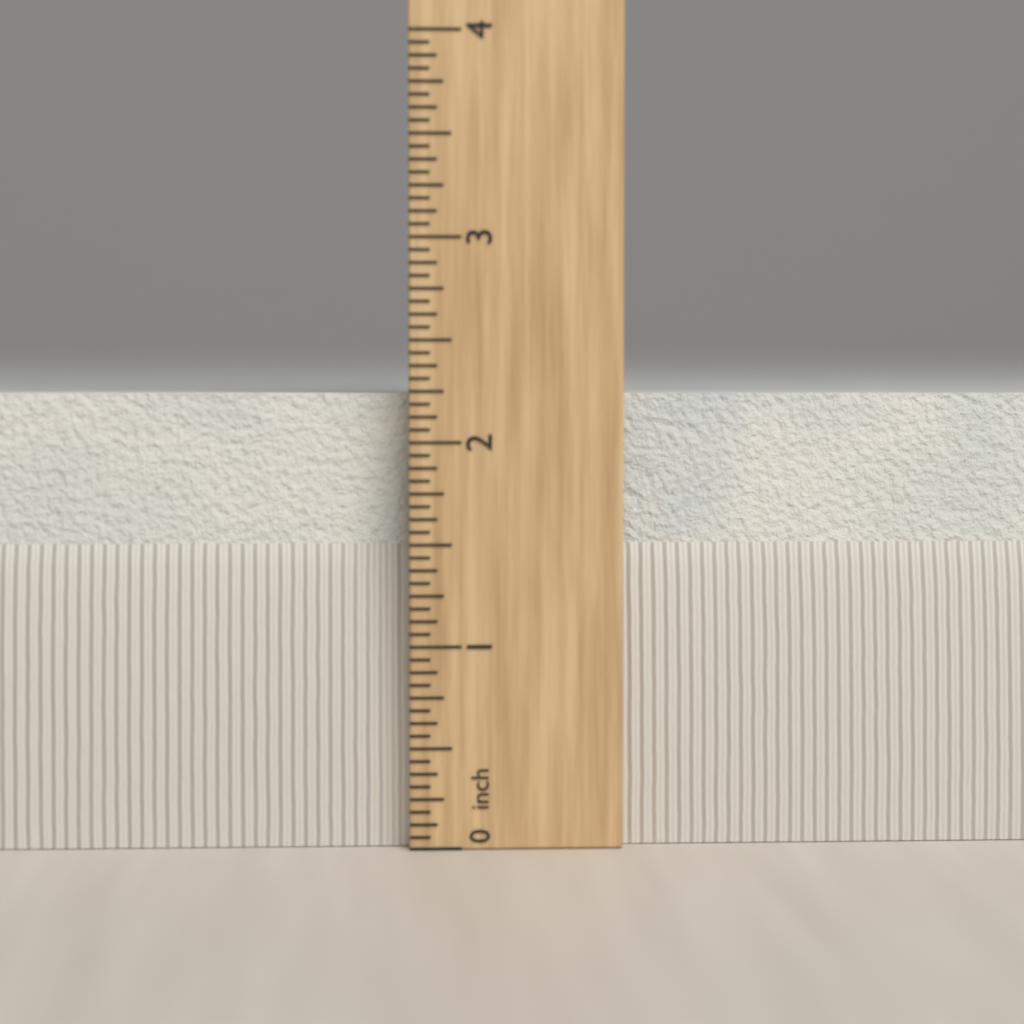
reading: 2.2500 in
